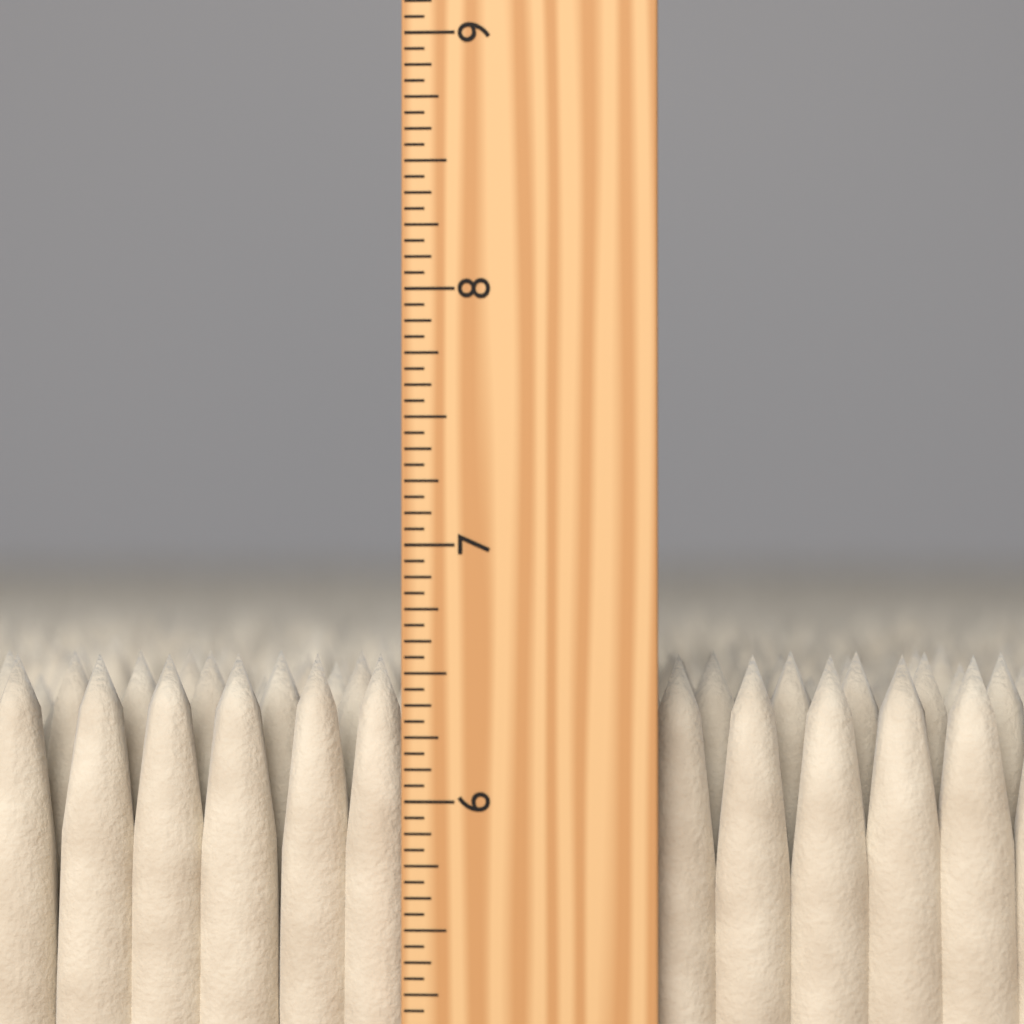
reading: 6.5625 inch
